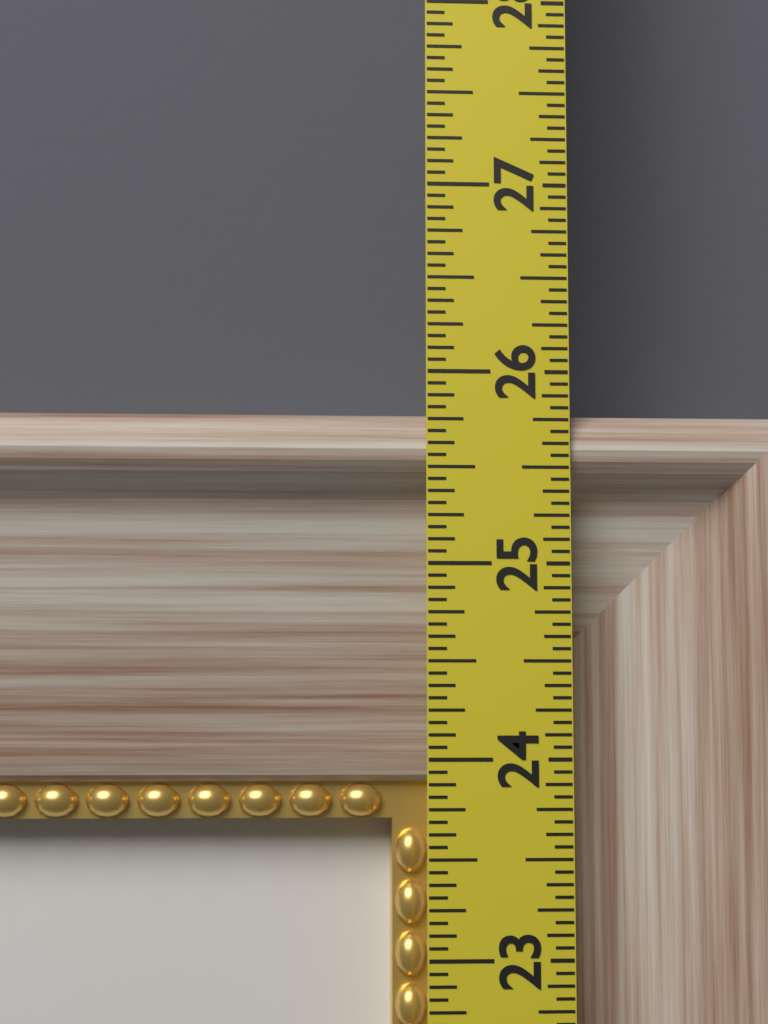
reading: 25.8125 in
